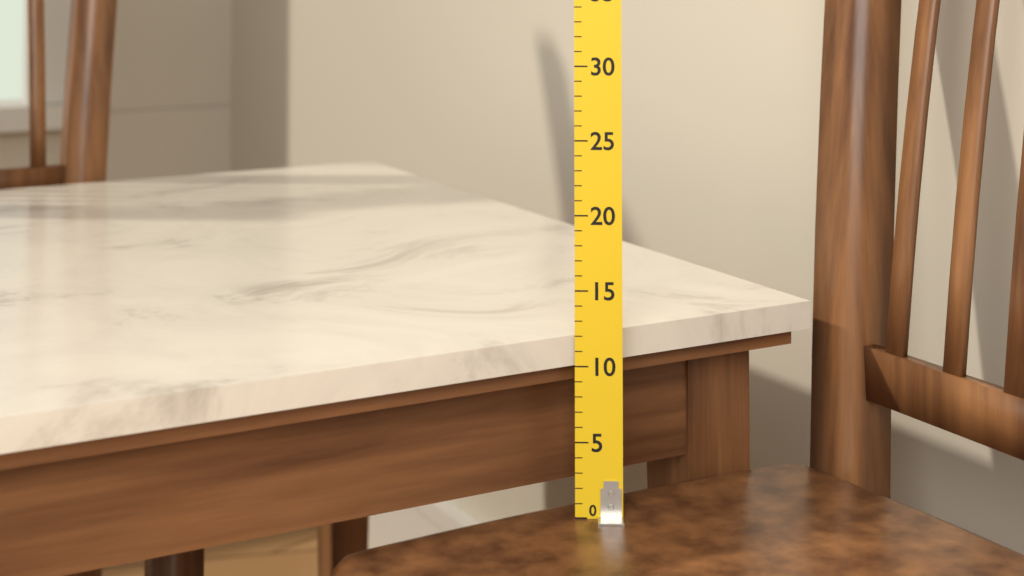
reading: 12 (no unit)
